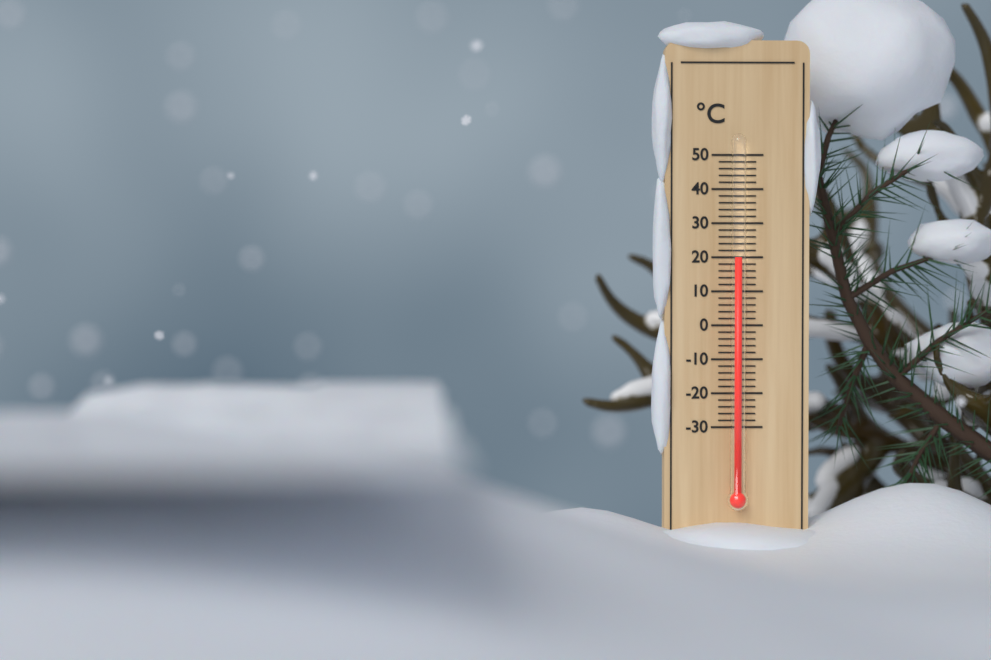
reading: 20 °C
